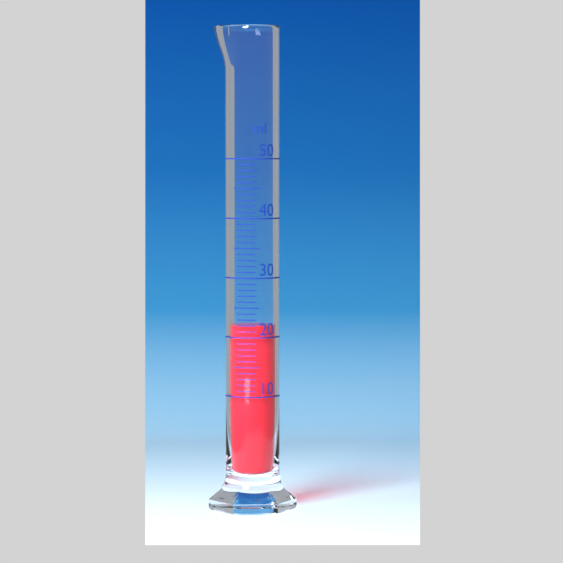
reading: 22 ml
